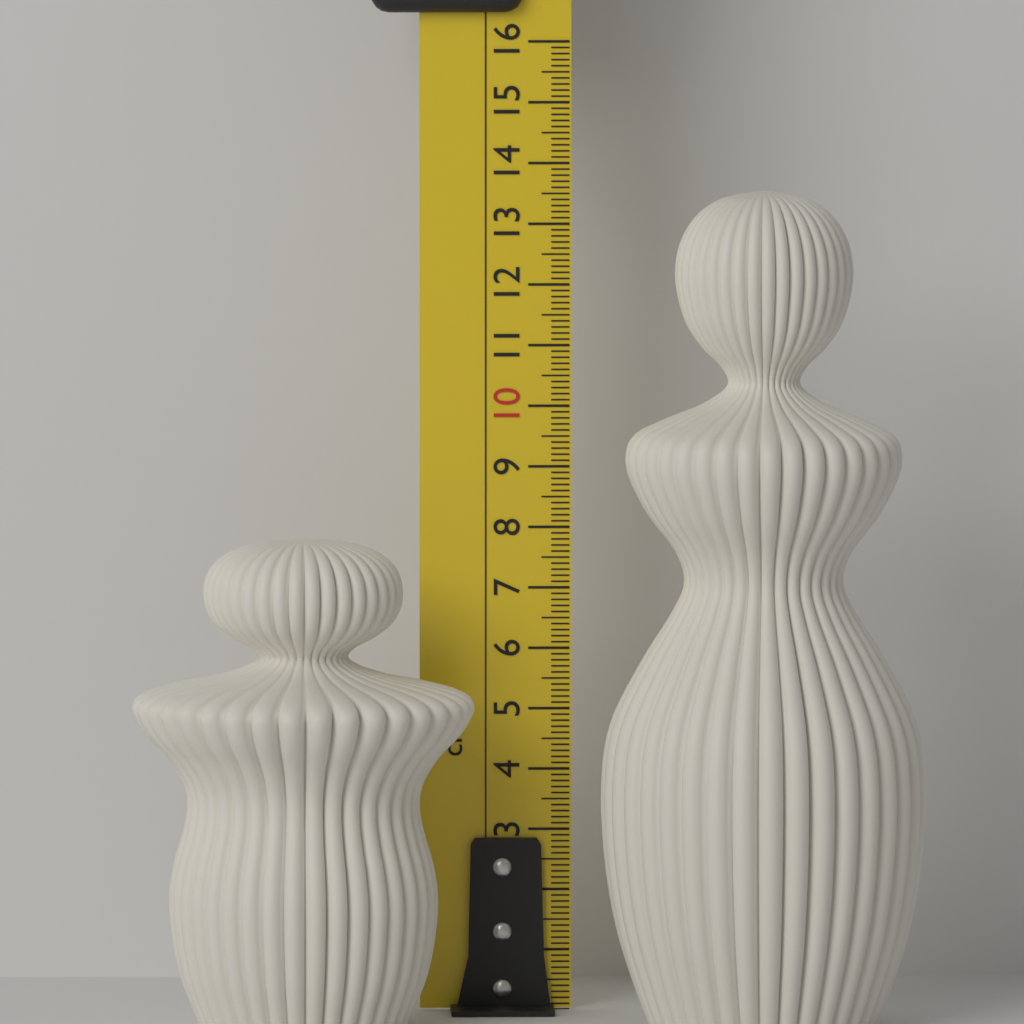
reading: 8.0 cm
